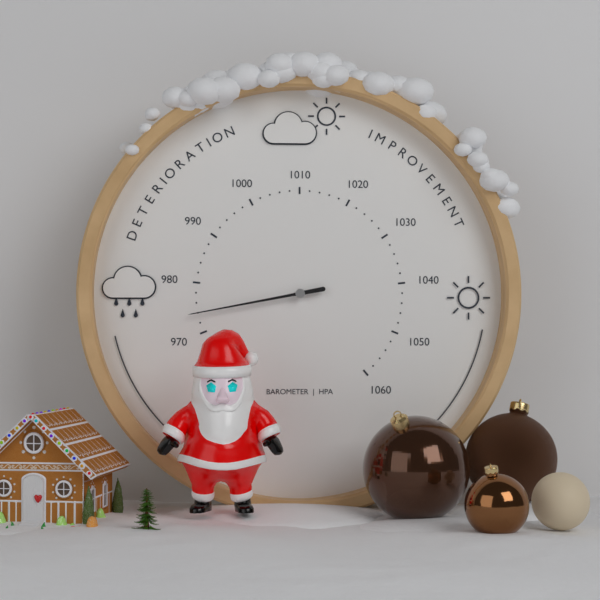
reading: 974 hPa
